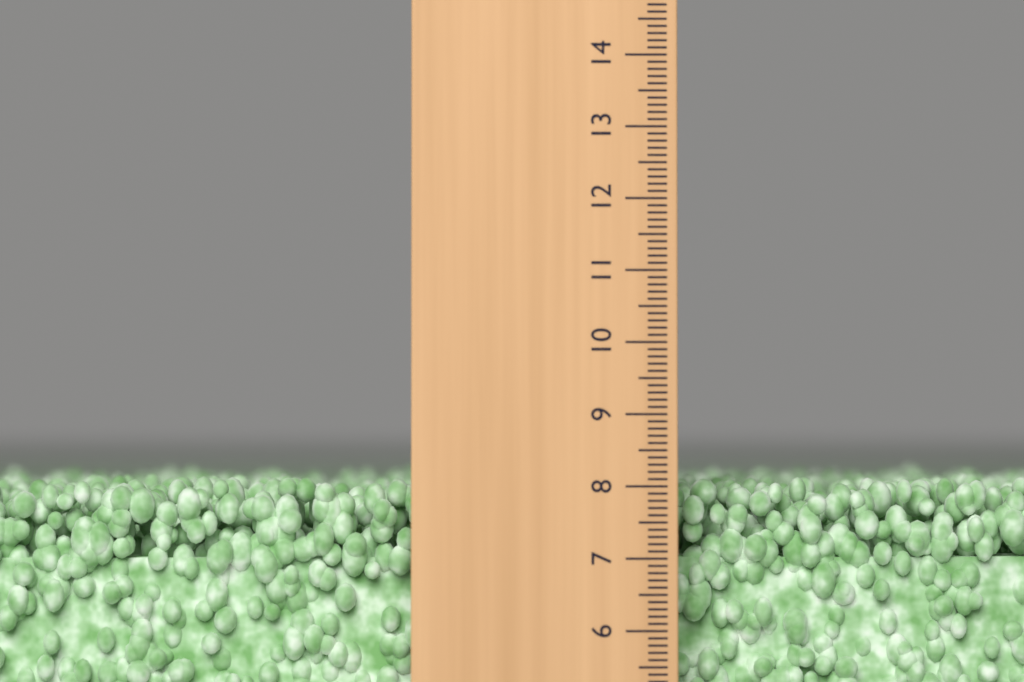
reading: 8.1 (no unit)
